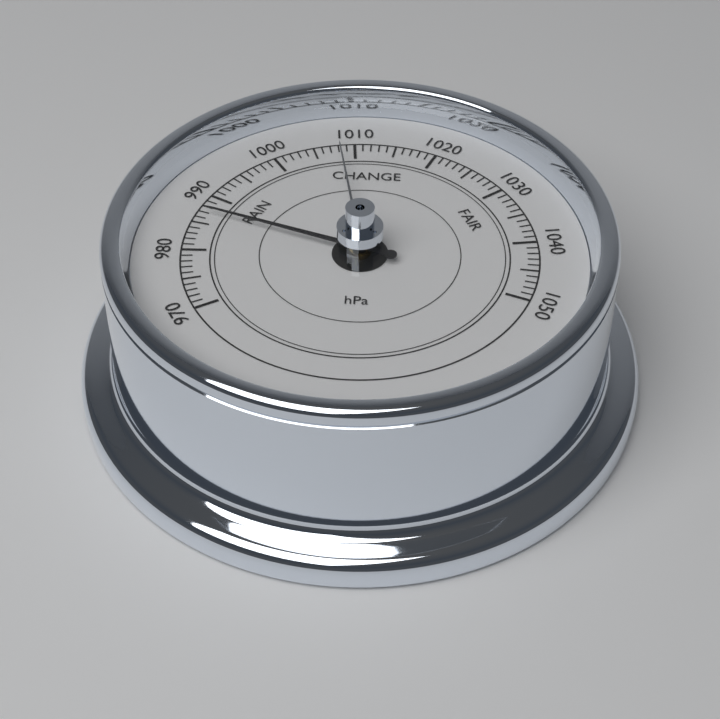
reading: 987 hPa
